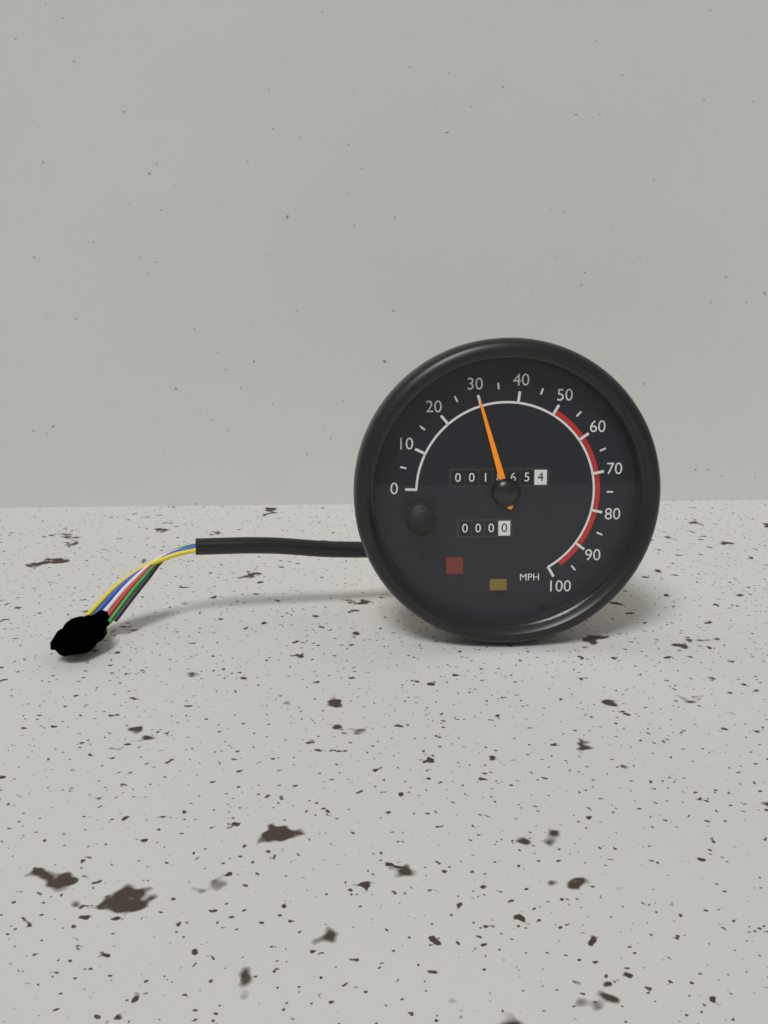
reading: 30 MPH
